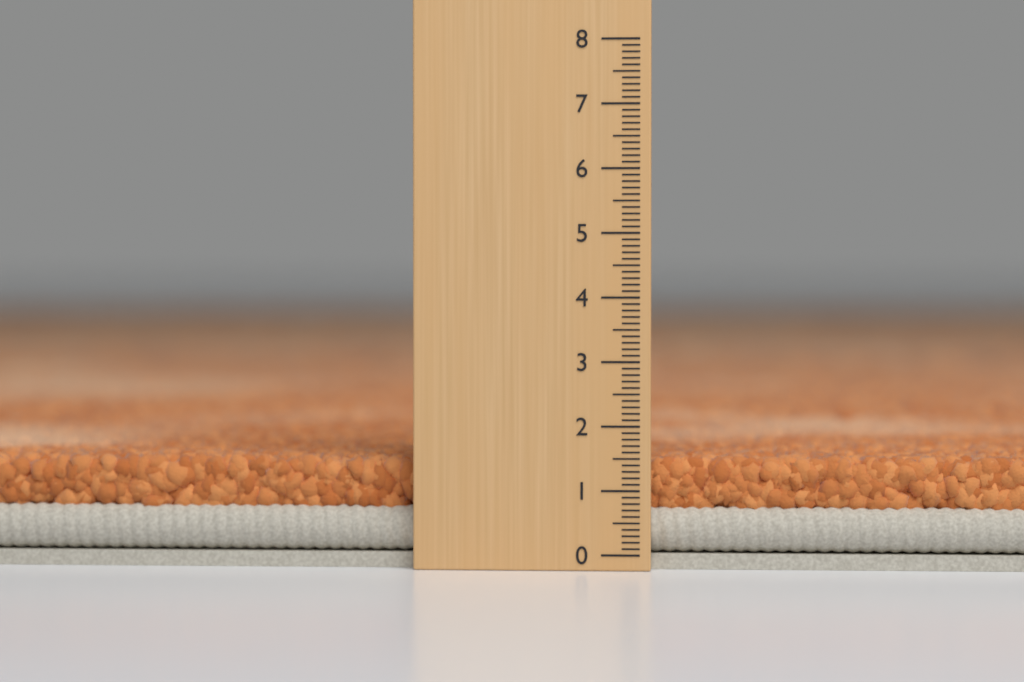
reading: 1.5 (no unit)
